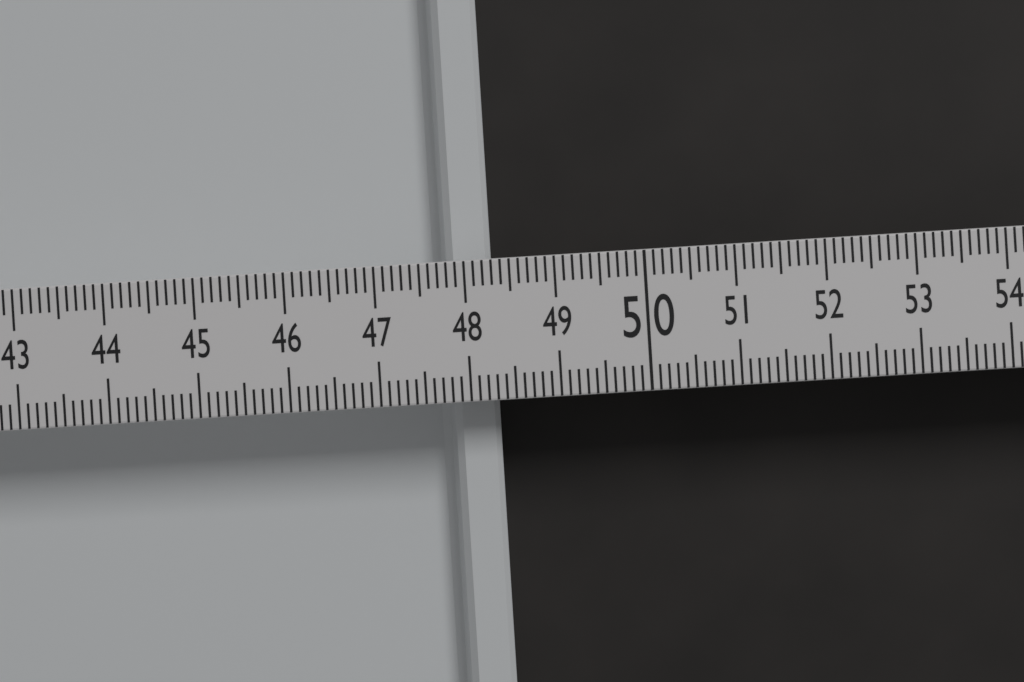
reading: 48.3 (no unit)
